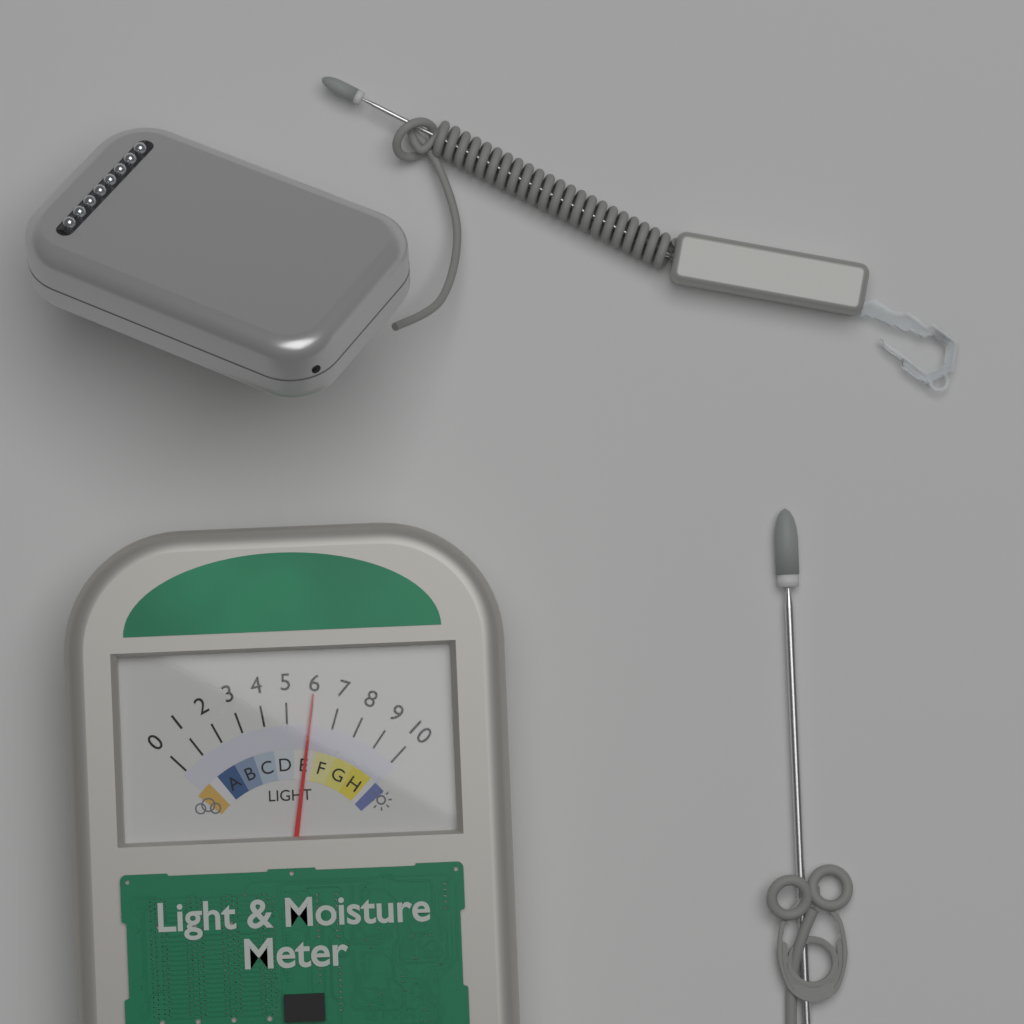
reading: 6 (no unit)
